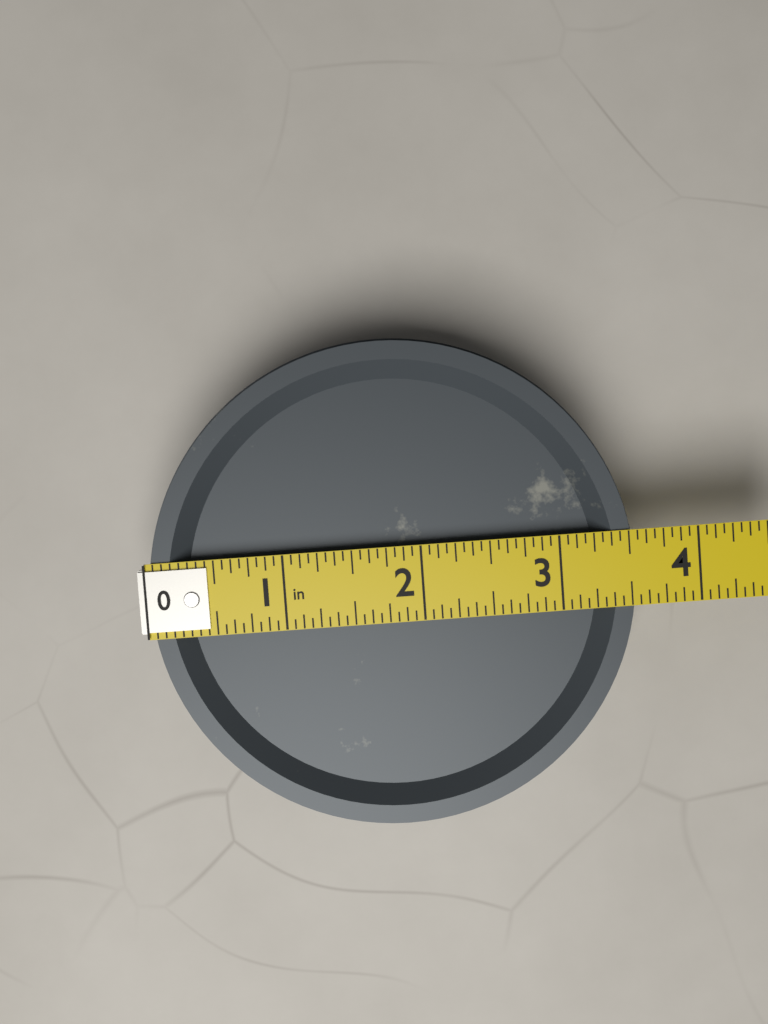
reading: 3.5625 in
